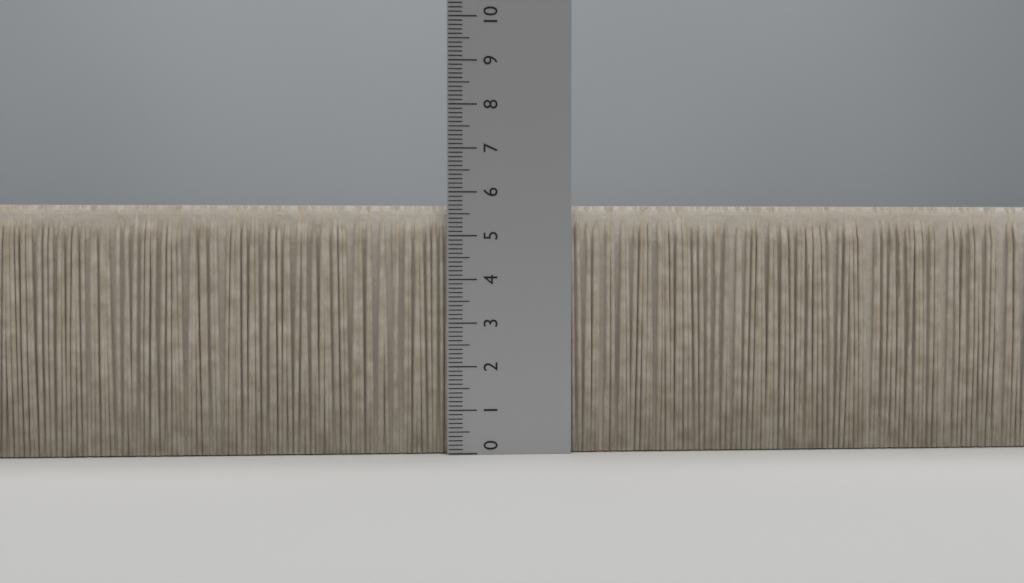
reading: 5.7 (no unit)
